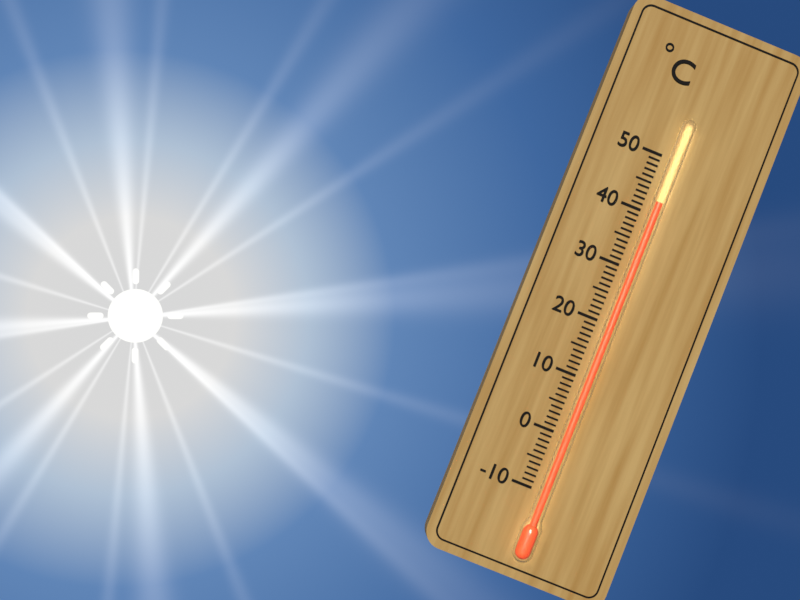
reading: 42 °C
